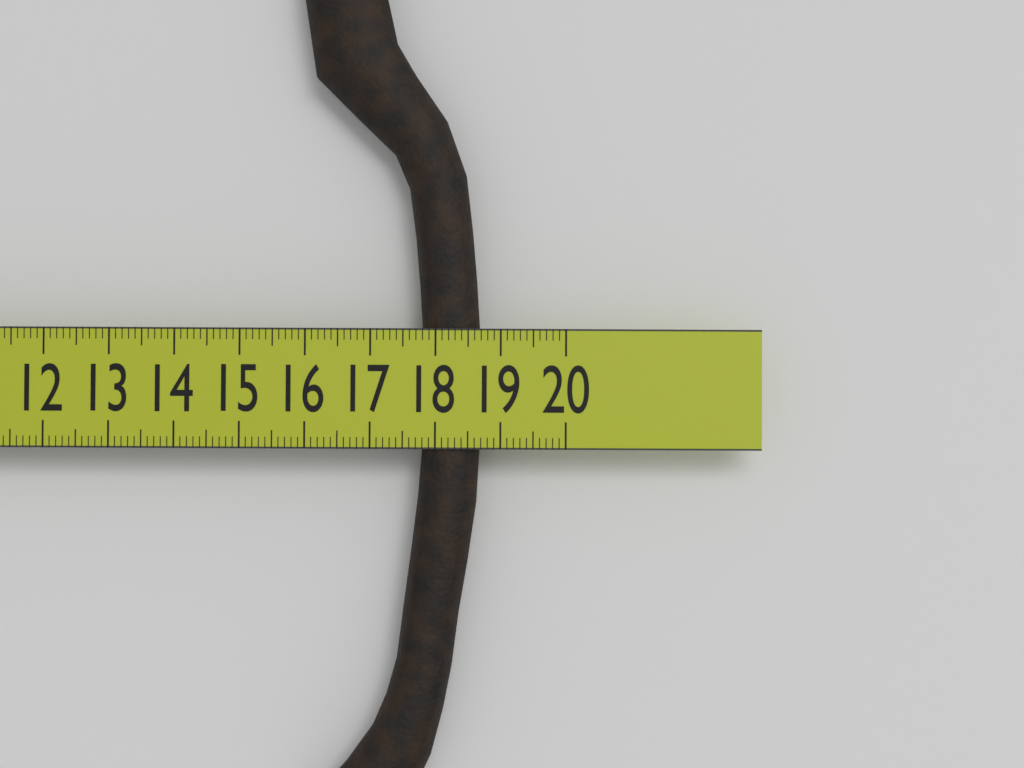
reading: 18.7 cm
